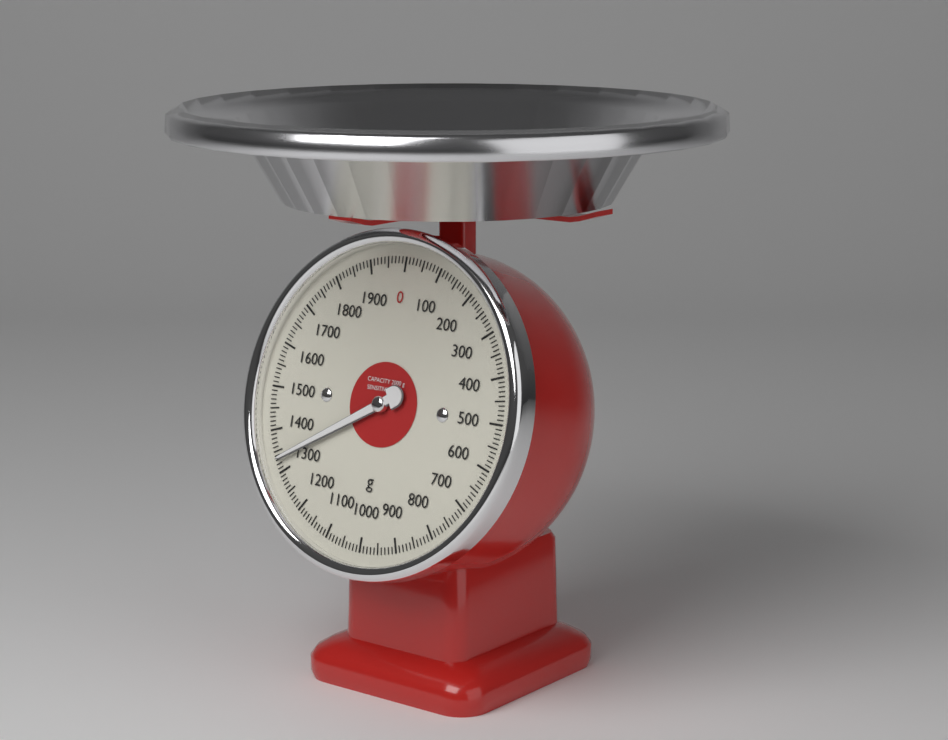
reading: 1330 g
